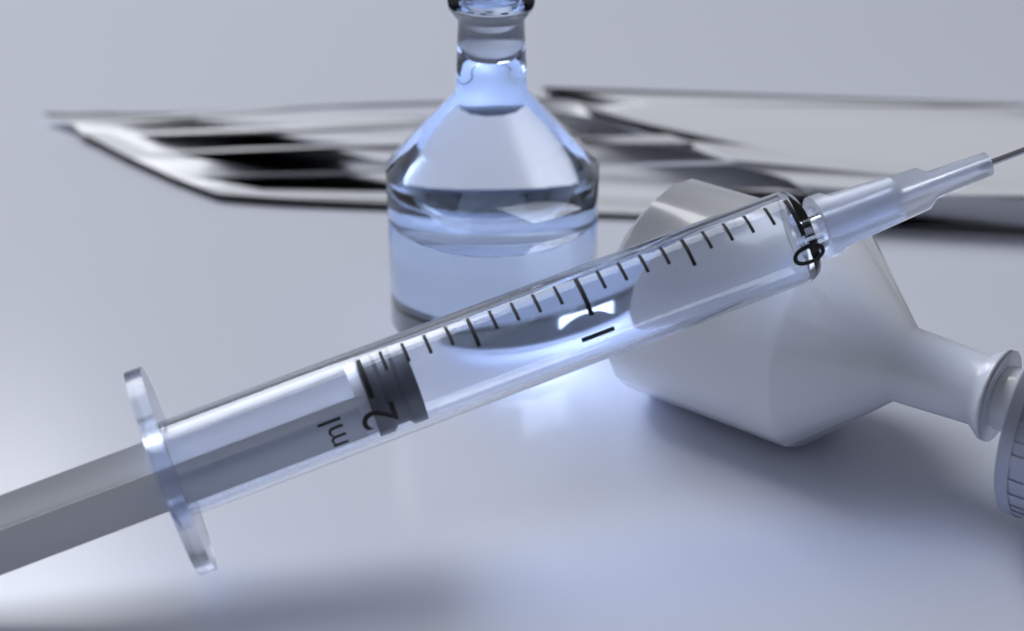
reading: 1.8 ml
